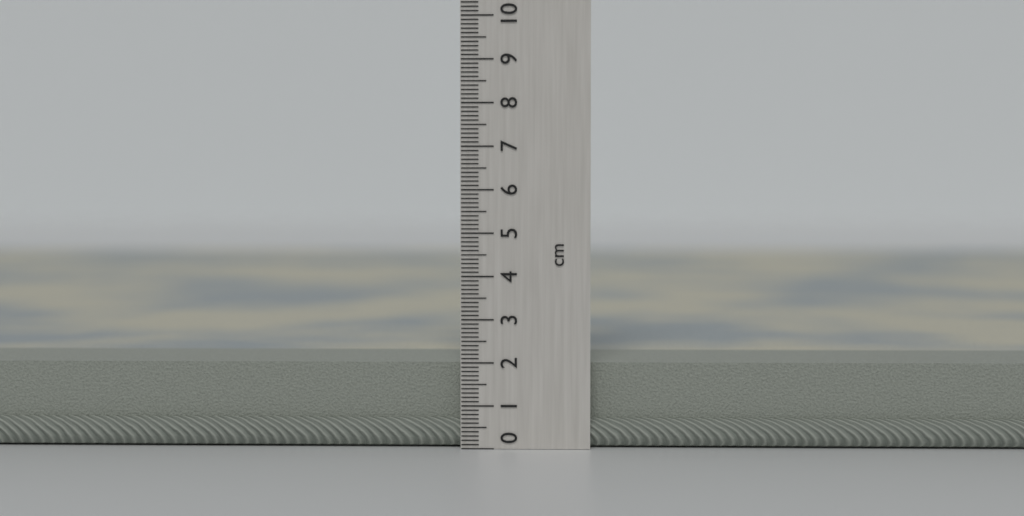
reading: 2.0 cm
